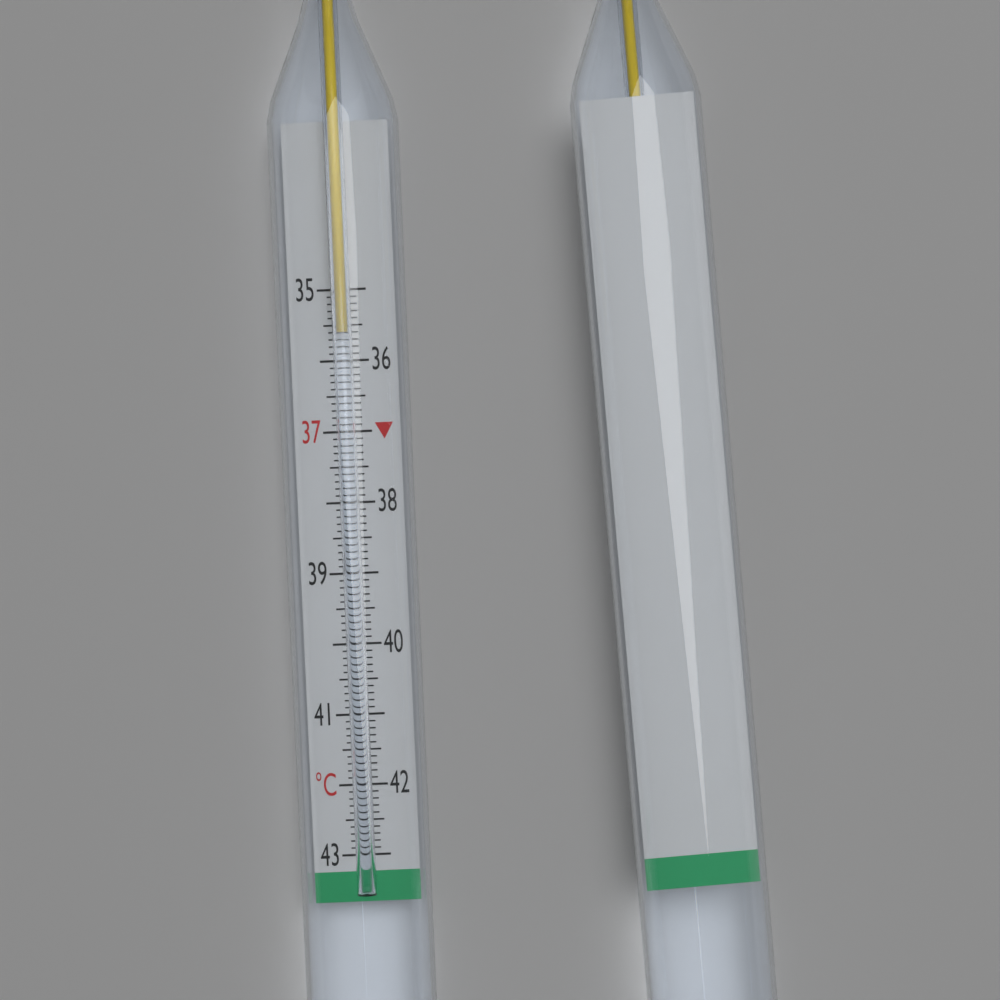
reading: 35.6 °C
